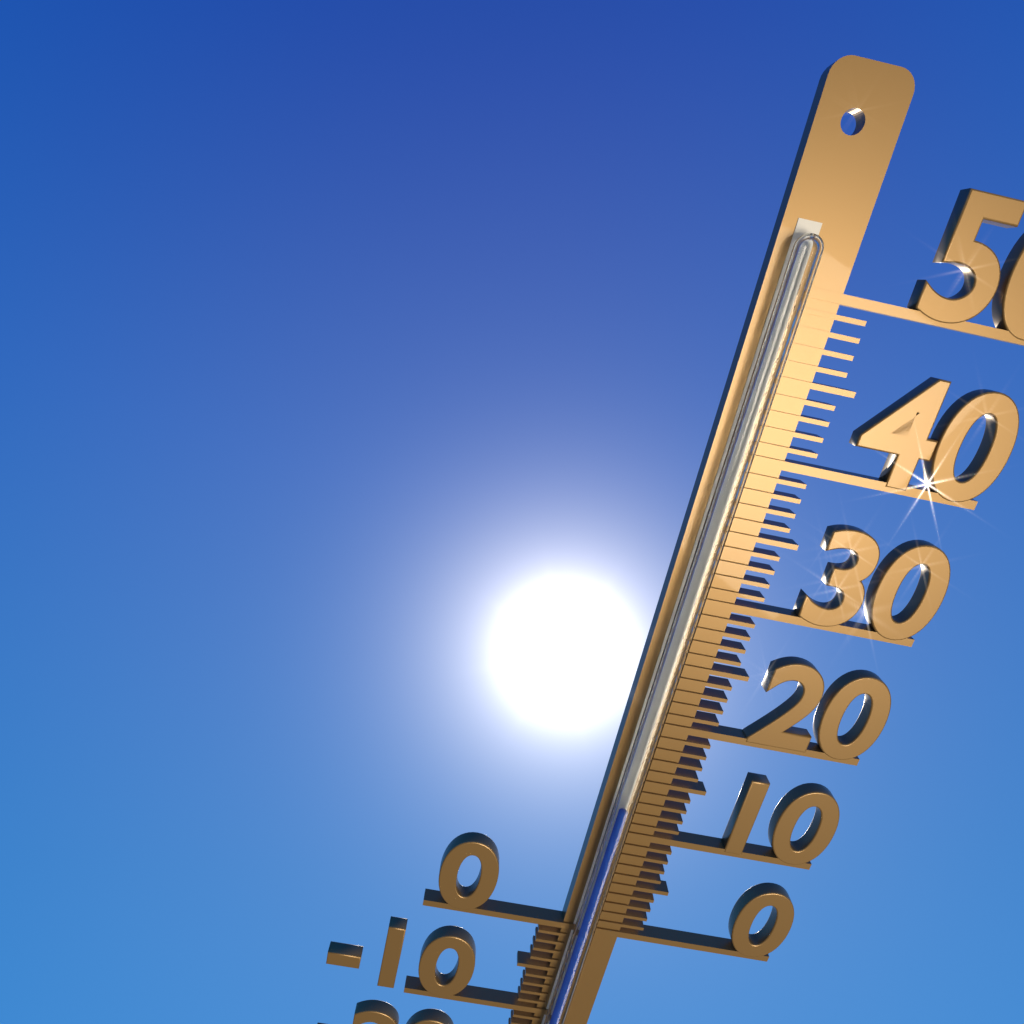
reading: 13 °C
